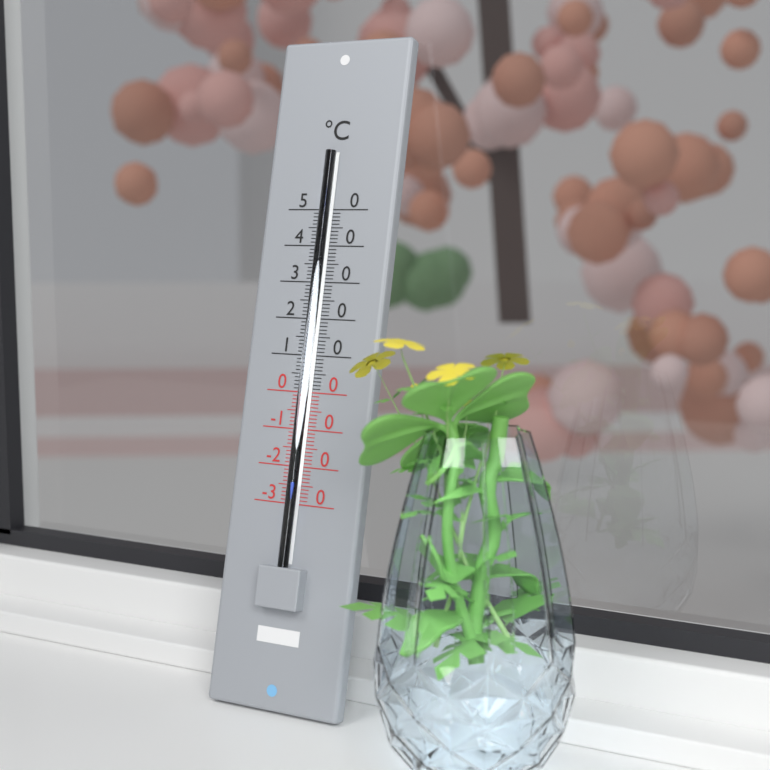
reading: -24 °C
